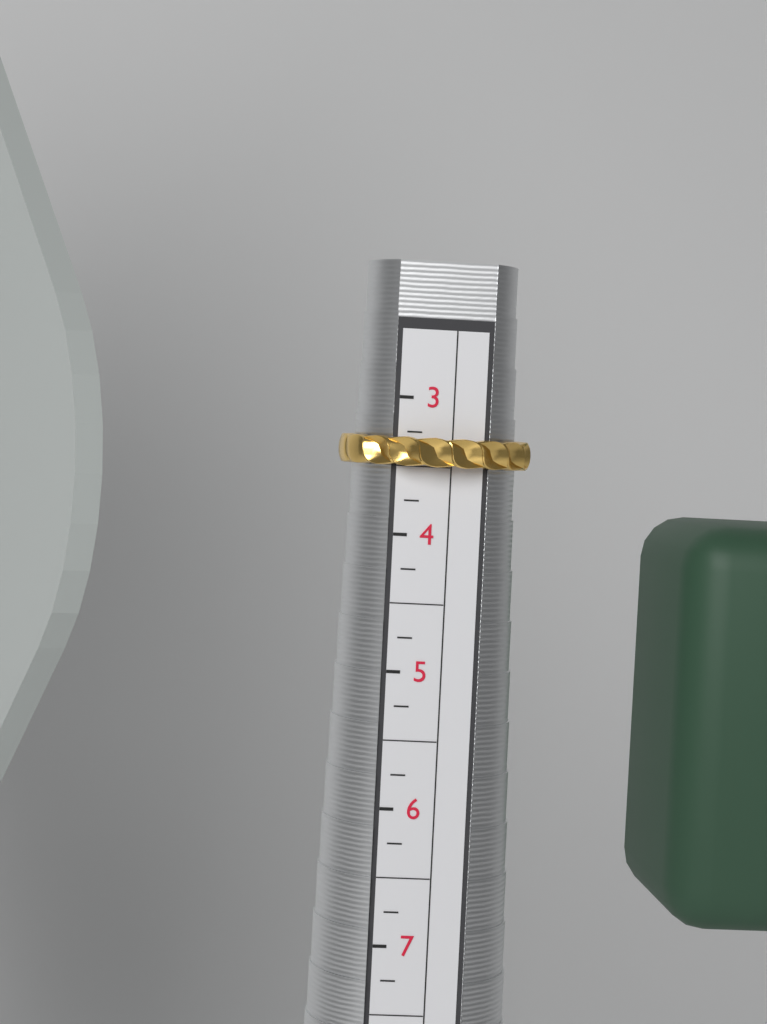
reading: 3.50 (no unit)
